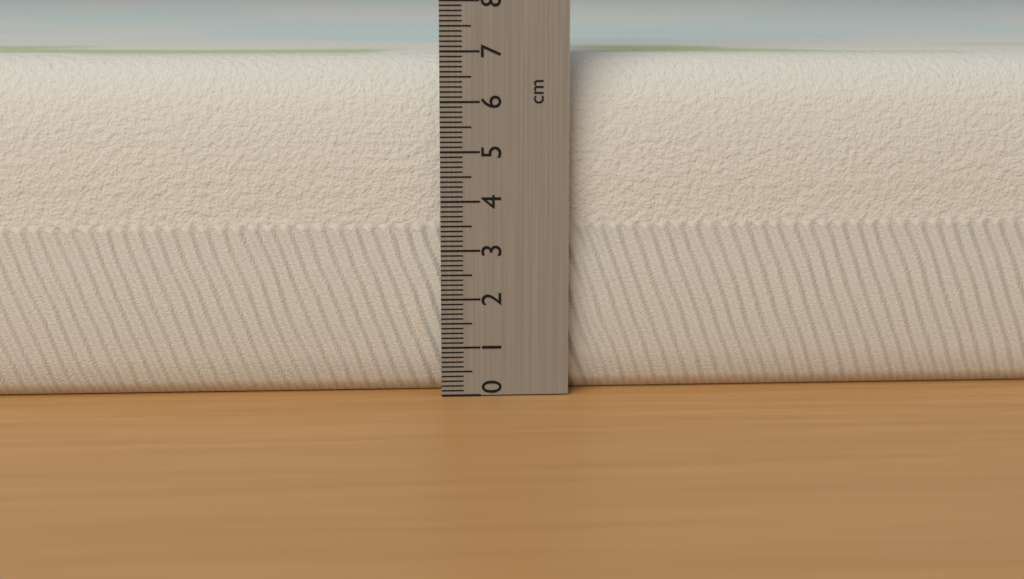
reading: 6.9 cm
